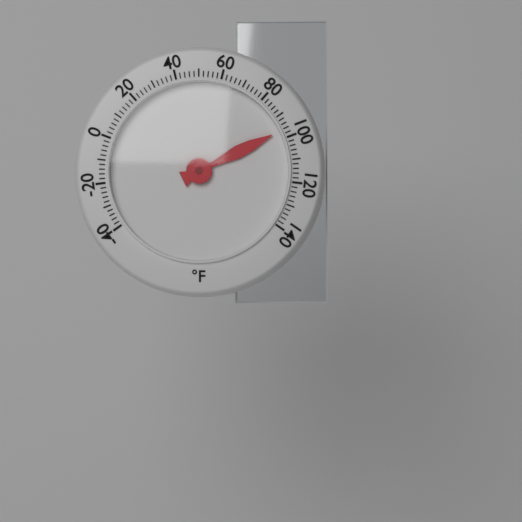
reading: 96 °F
